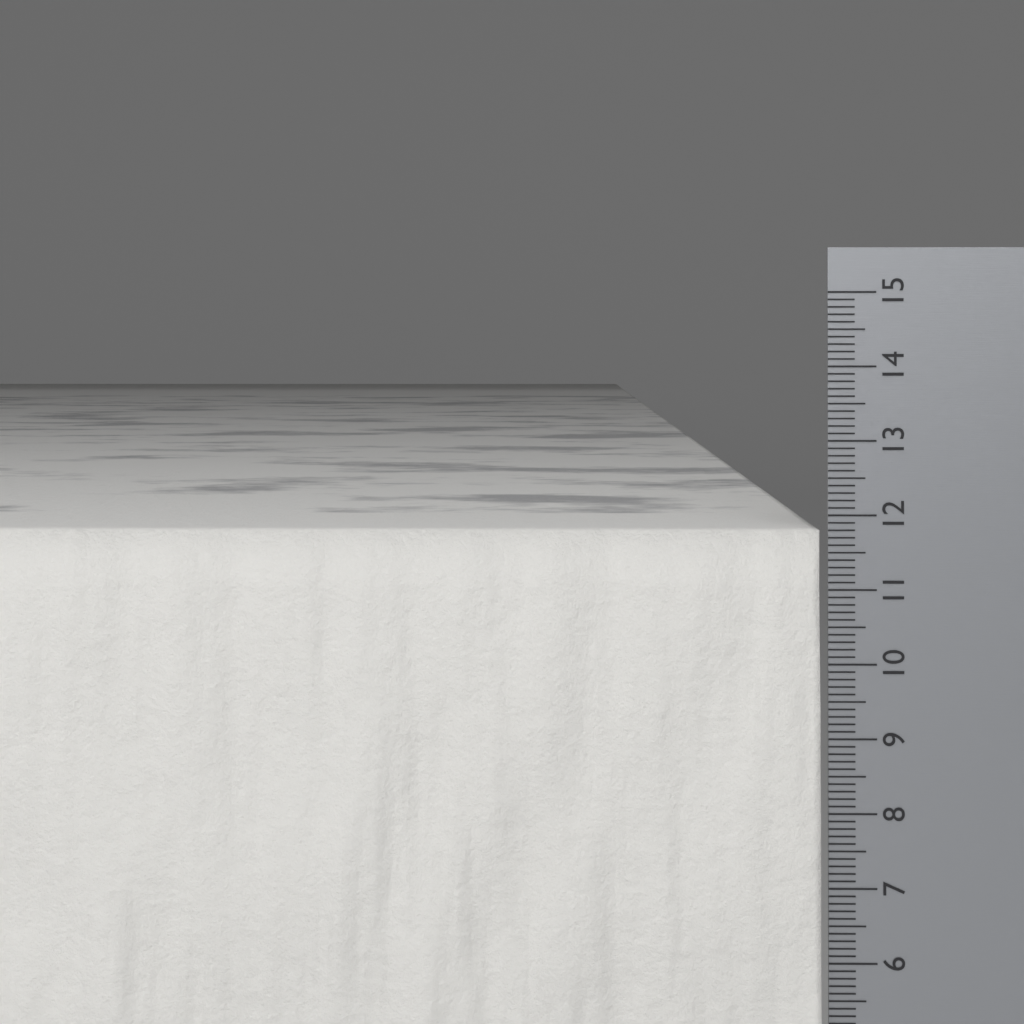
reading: 11.8 cm
